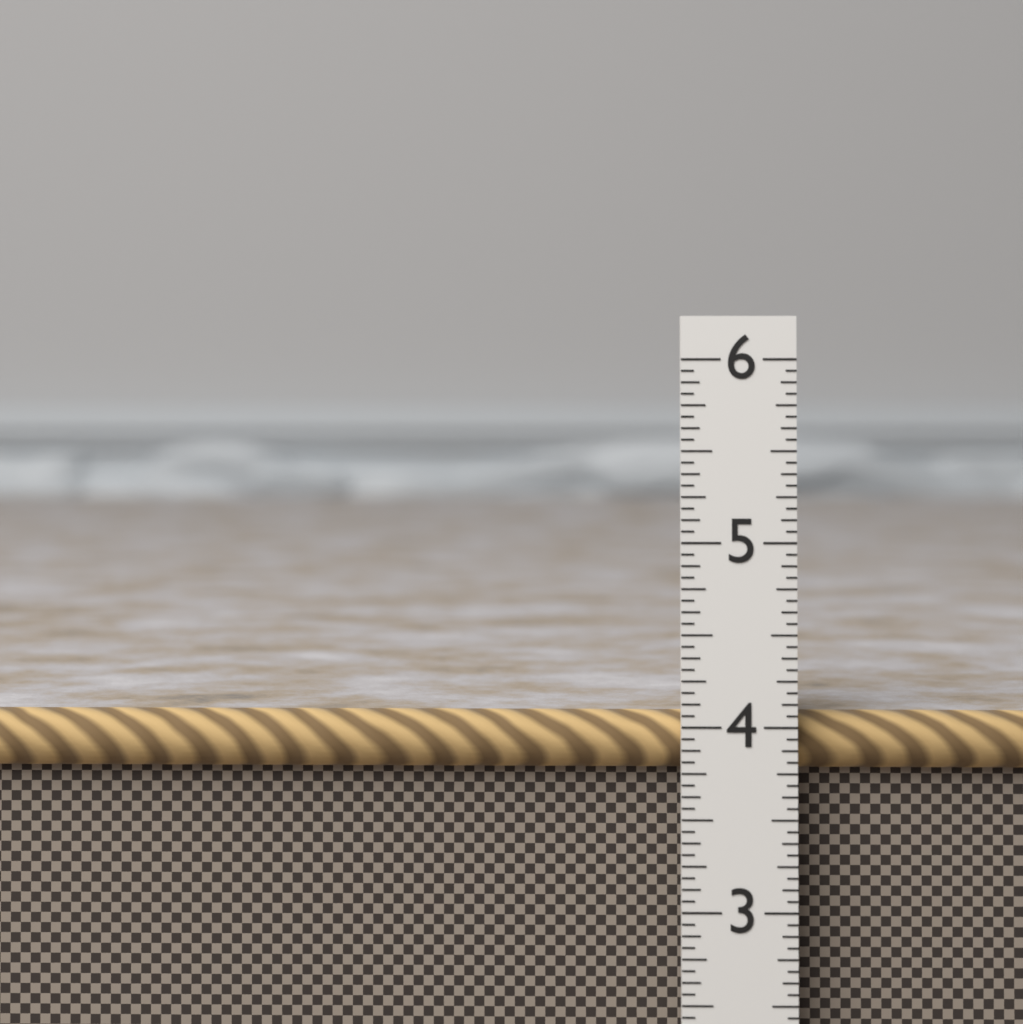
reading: 4.0625 in
